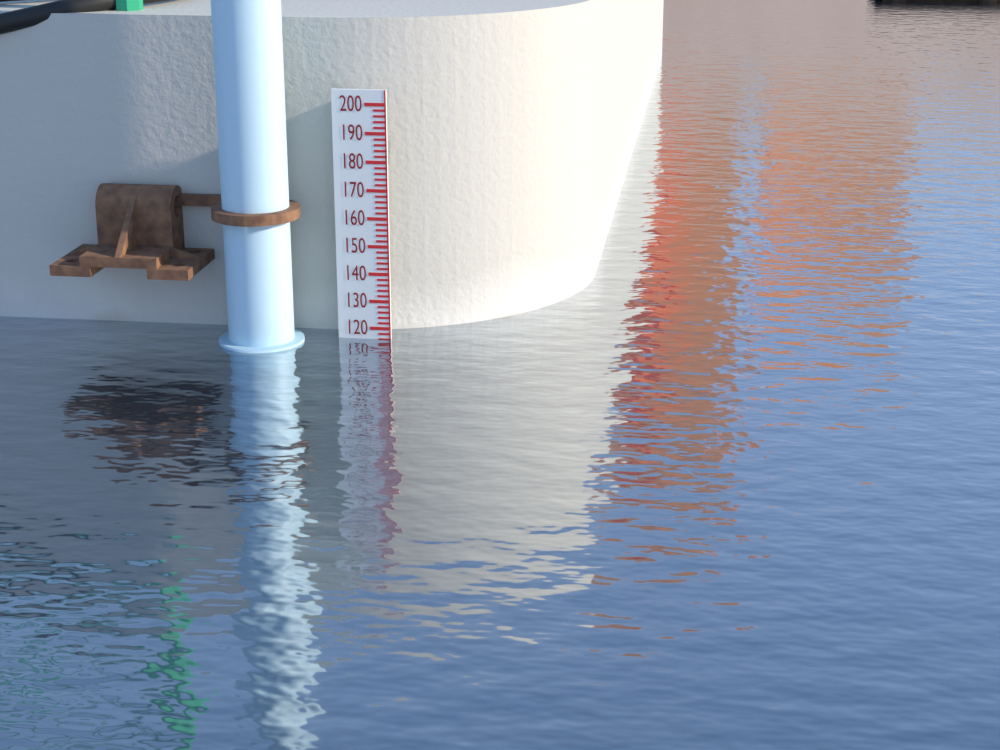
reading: 116 (no unit)
